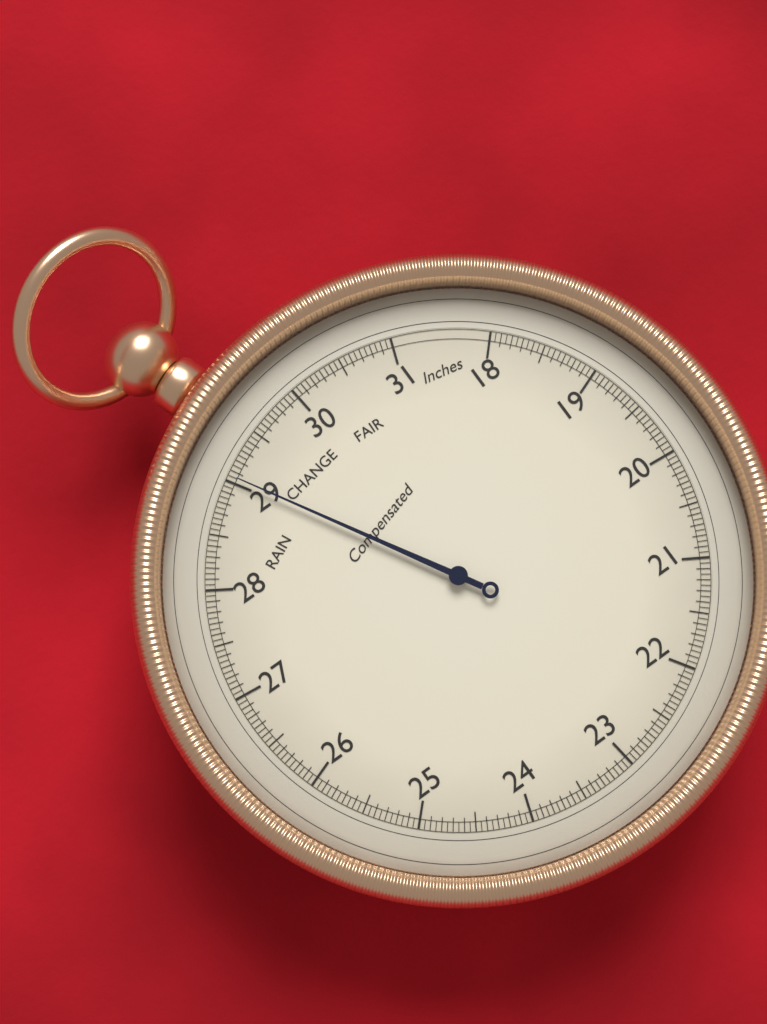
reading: 29.05 inHg
